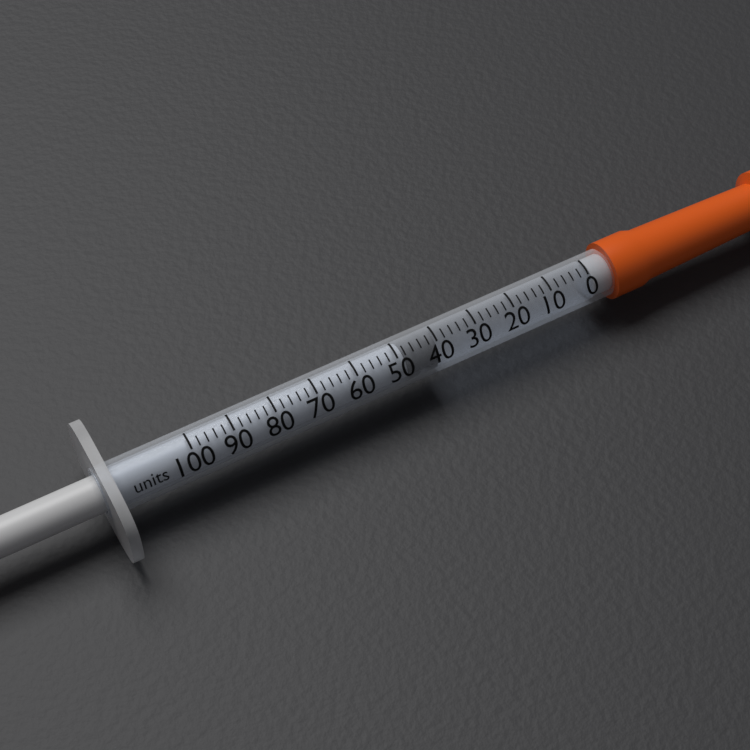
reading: 40 units
